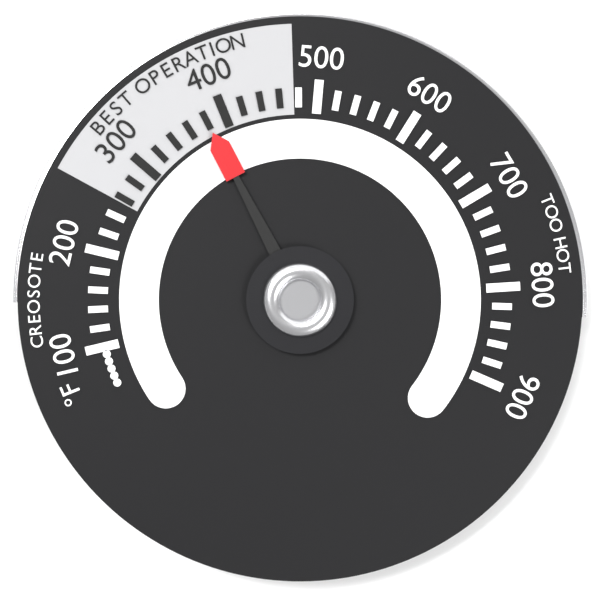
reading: 380 °F
